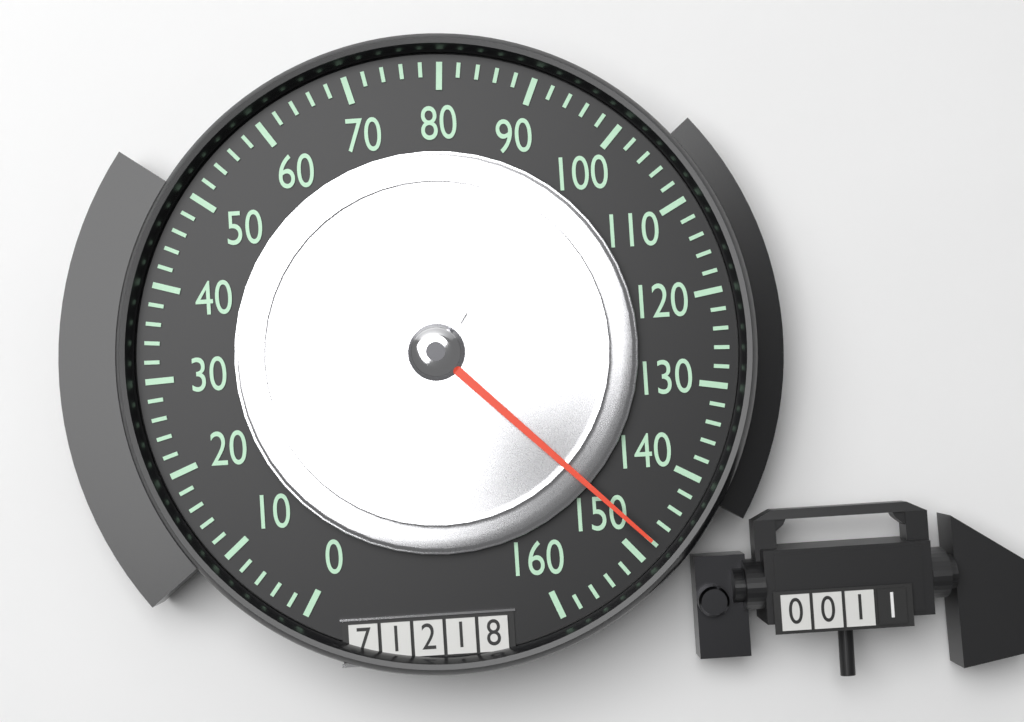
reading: 148 (no unit)
